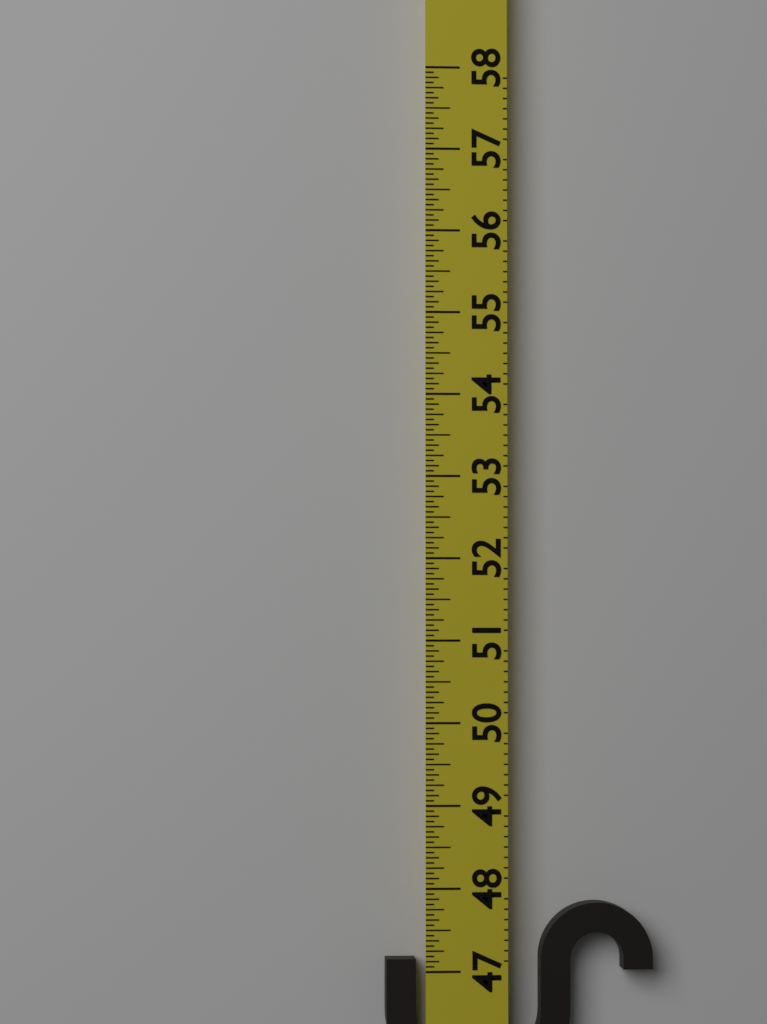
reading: 47.8125 (no unit)
